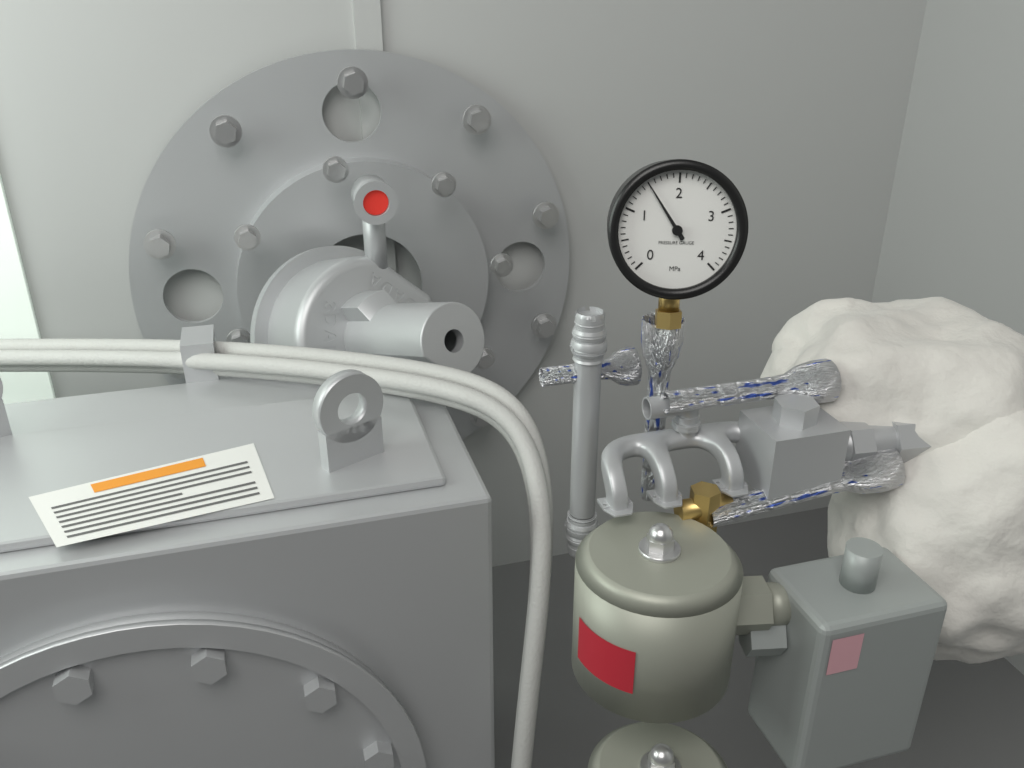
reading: 1.5 MPa
